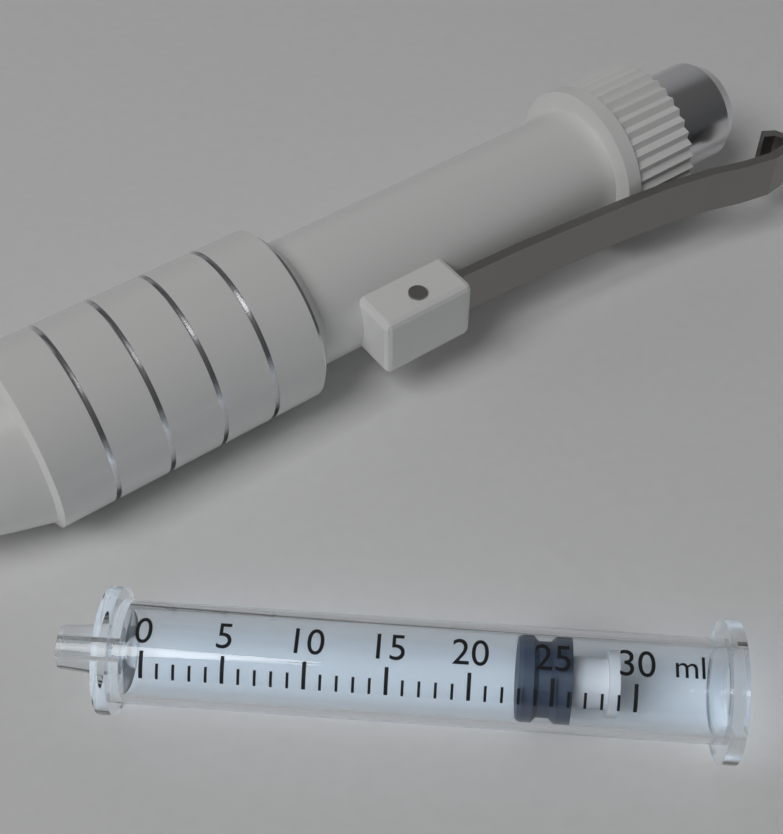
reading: 23 ml
